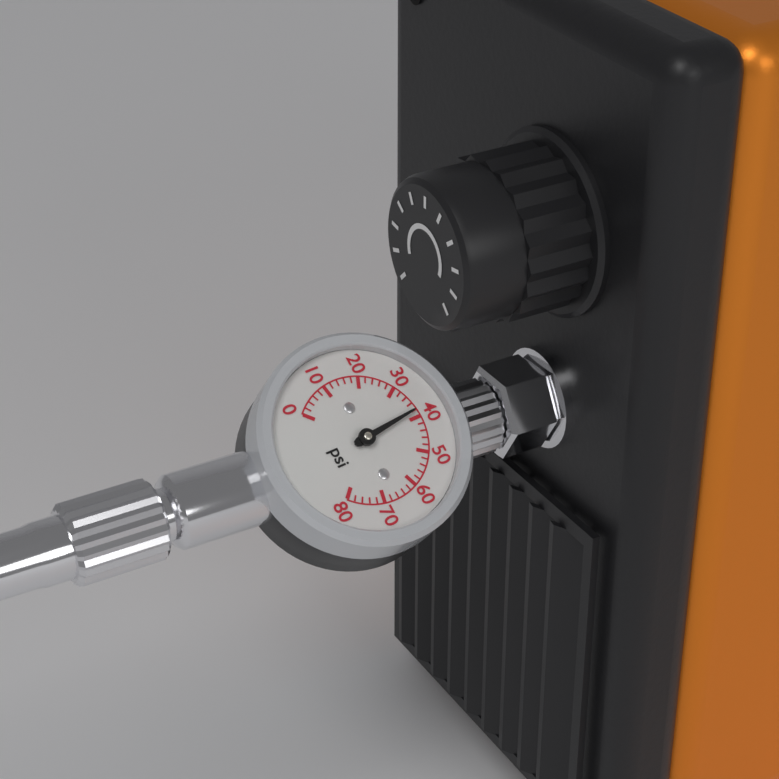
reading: 38 psi
